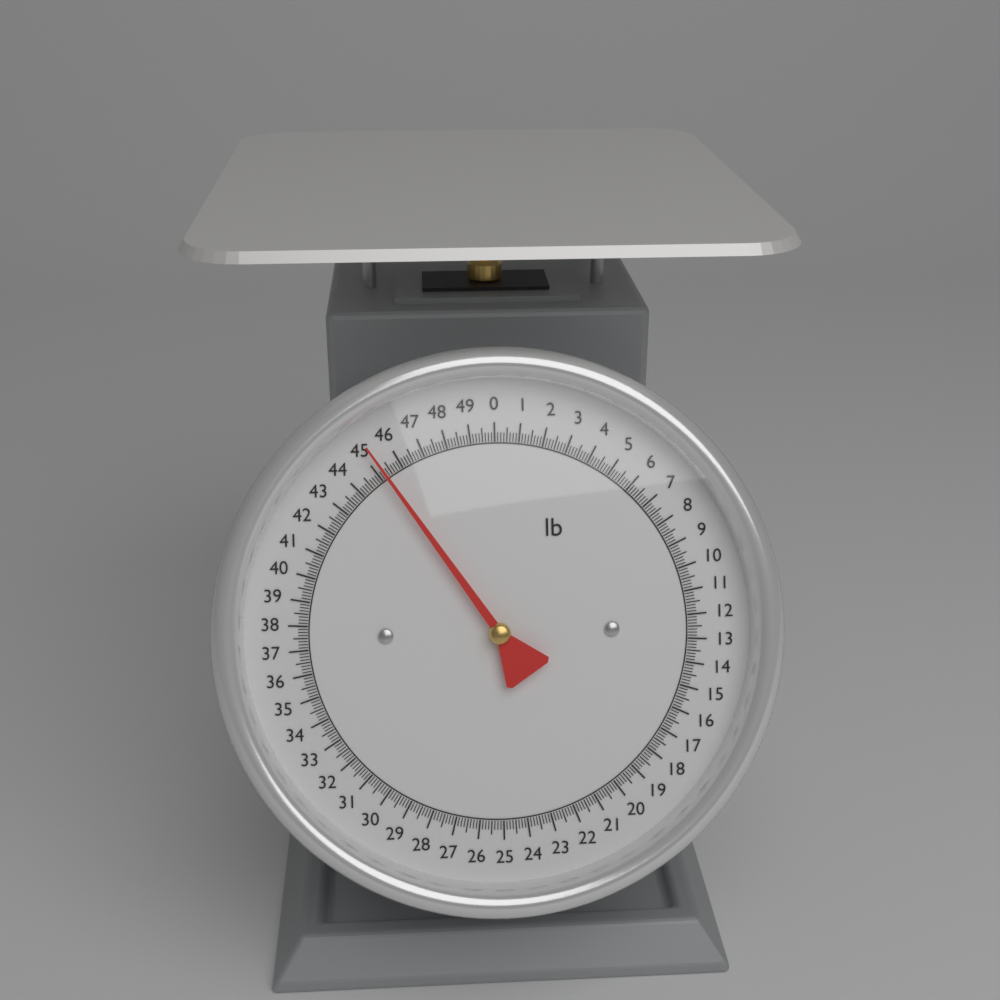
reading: 45.250 lb
